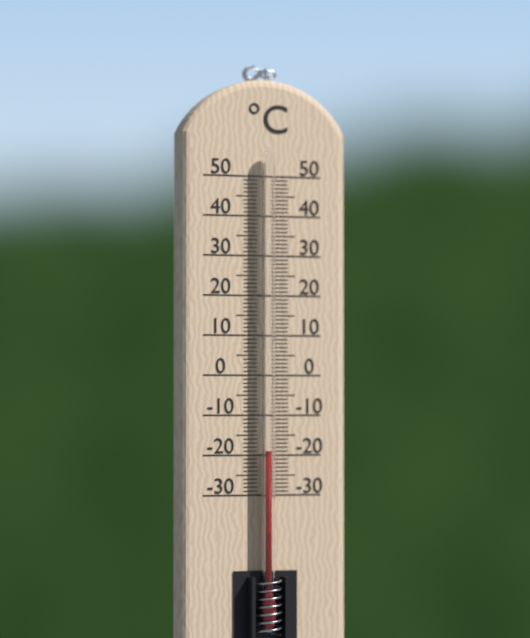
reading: -19 °C
